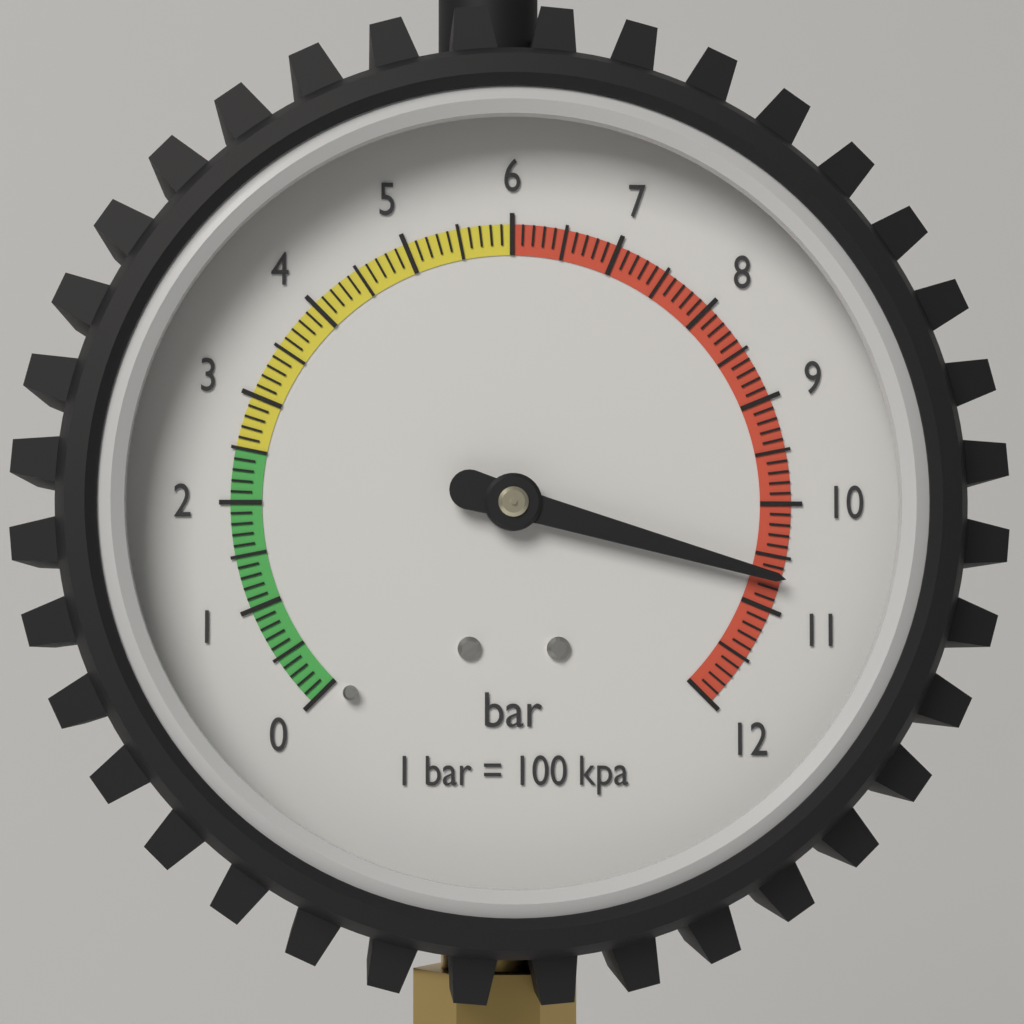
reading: 10.7 bar
